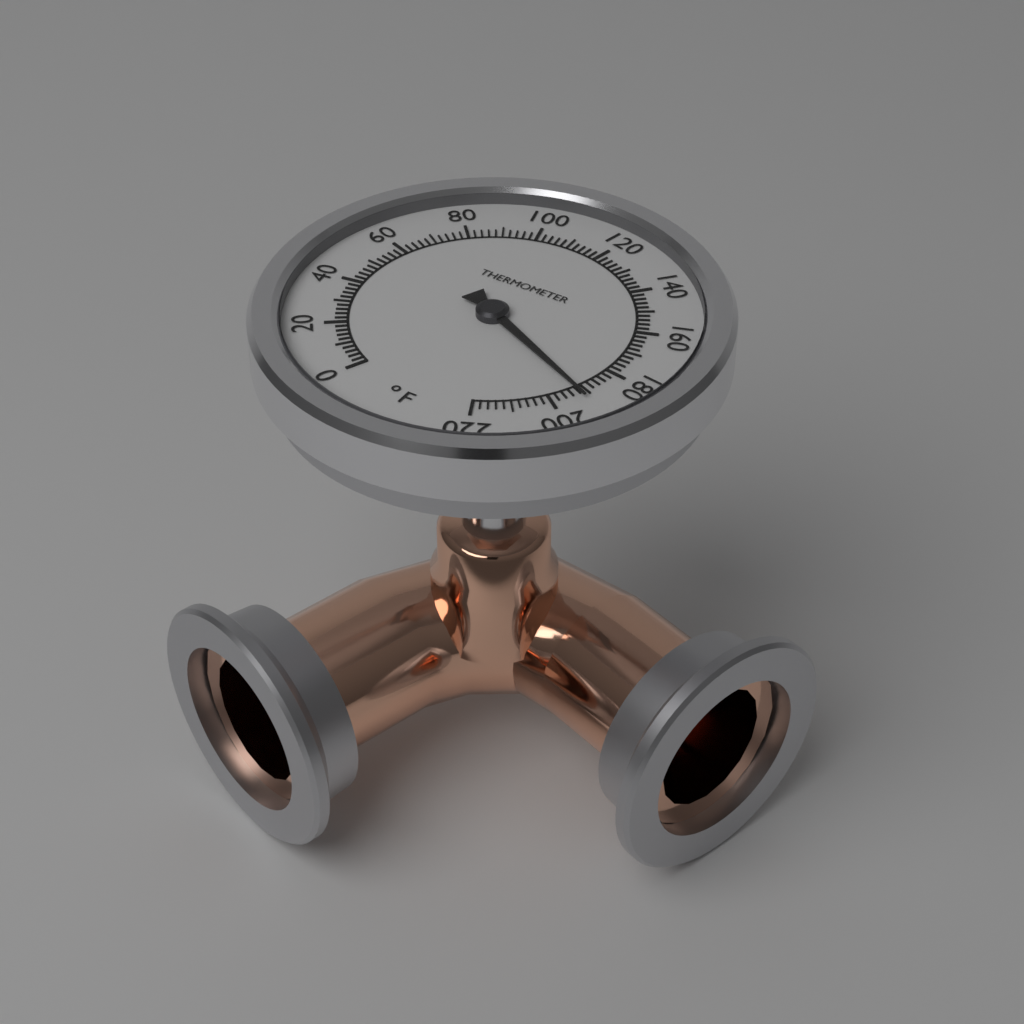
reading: 192 °F
